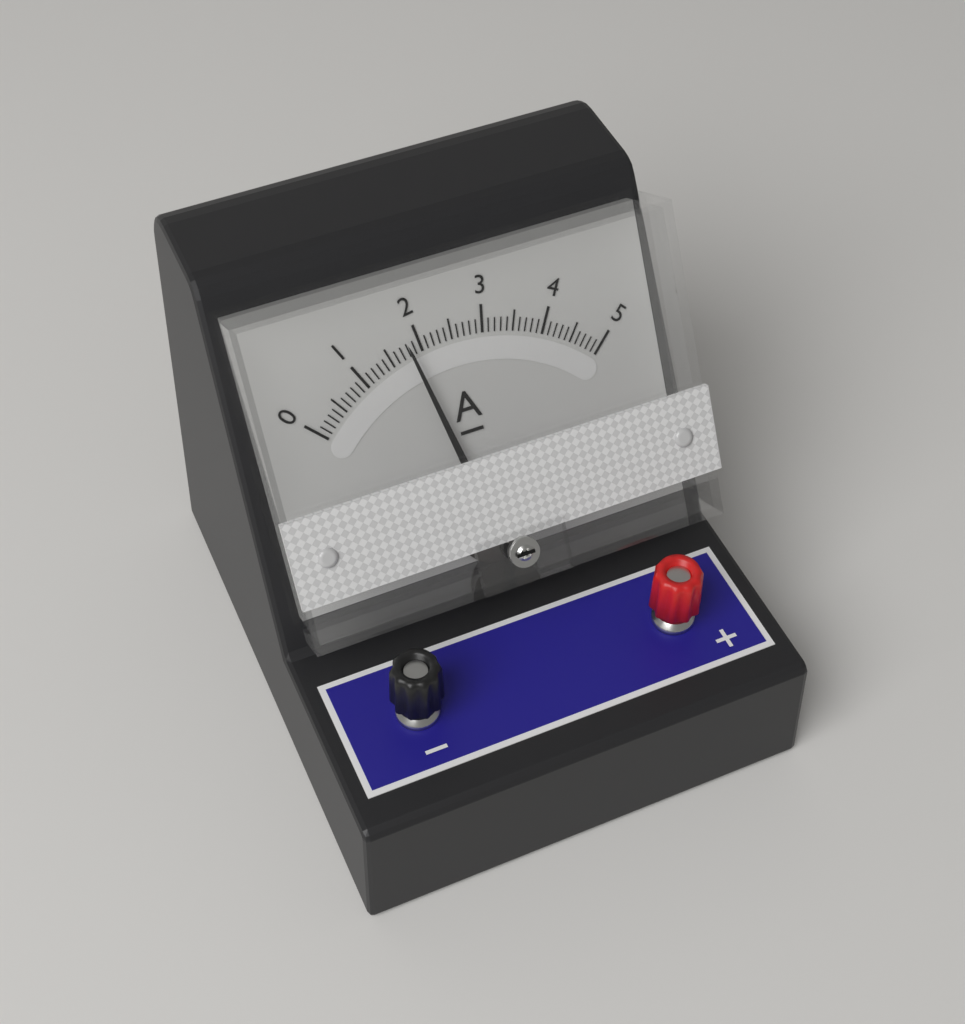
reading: 1.8 A
